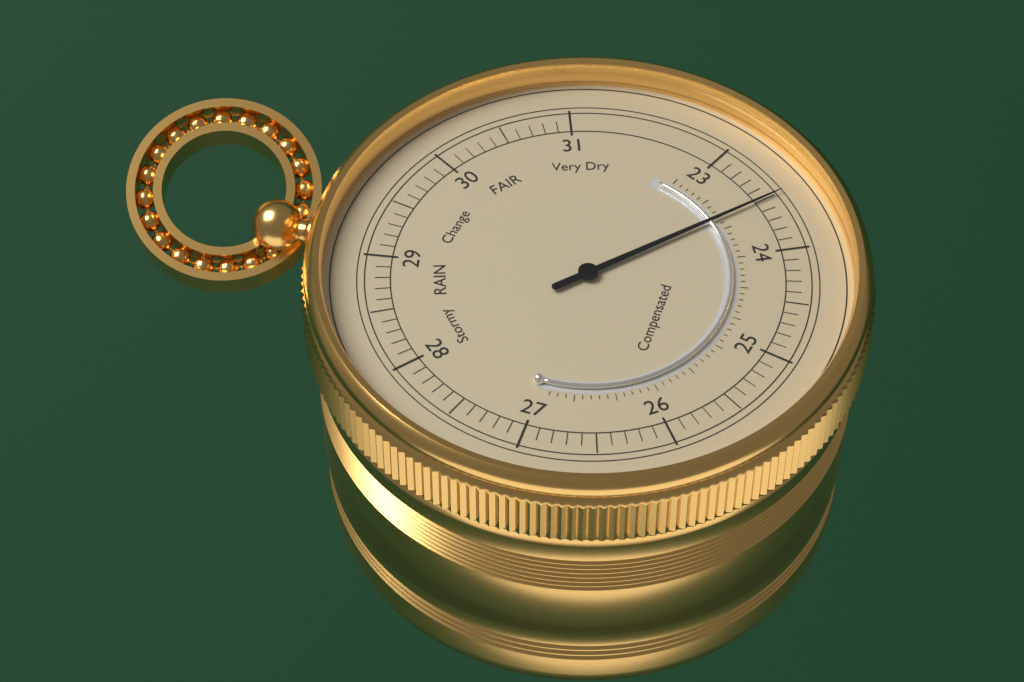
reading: 23.5 (no unit)
